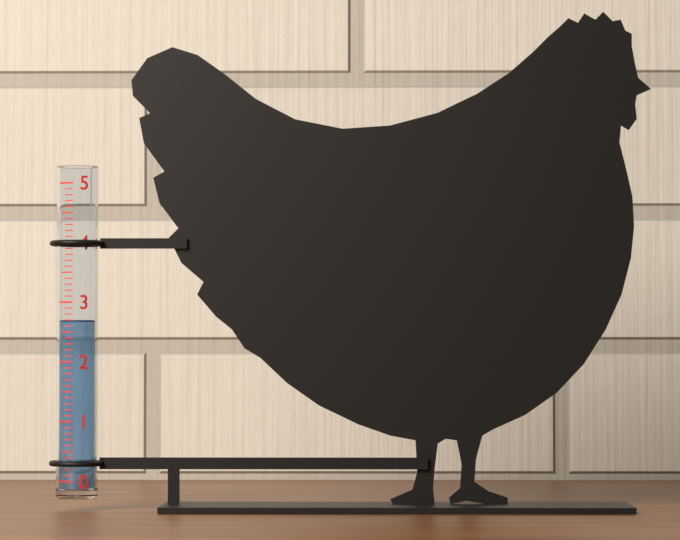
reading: 2.7 (no unit)
